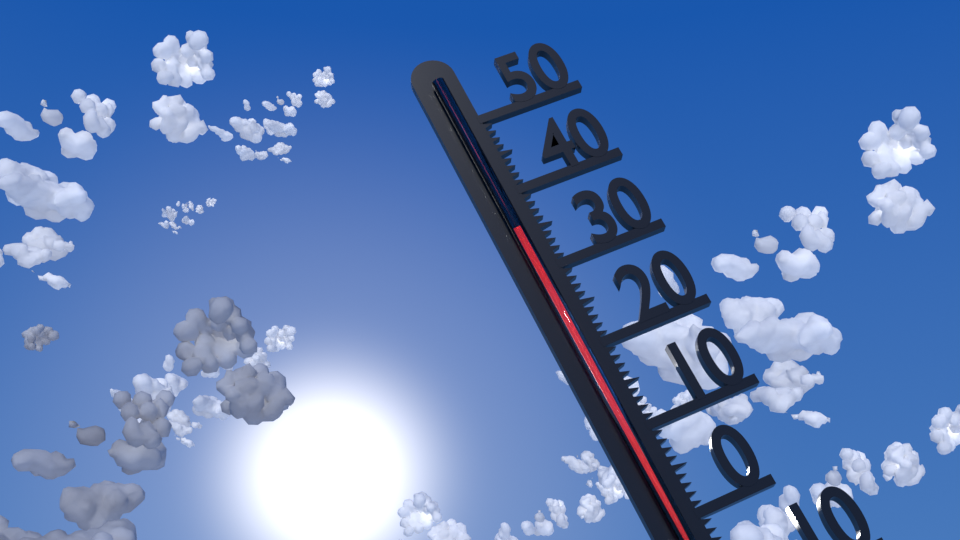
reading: 35 °C
